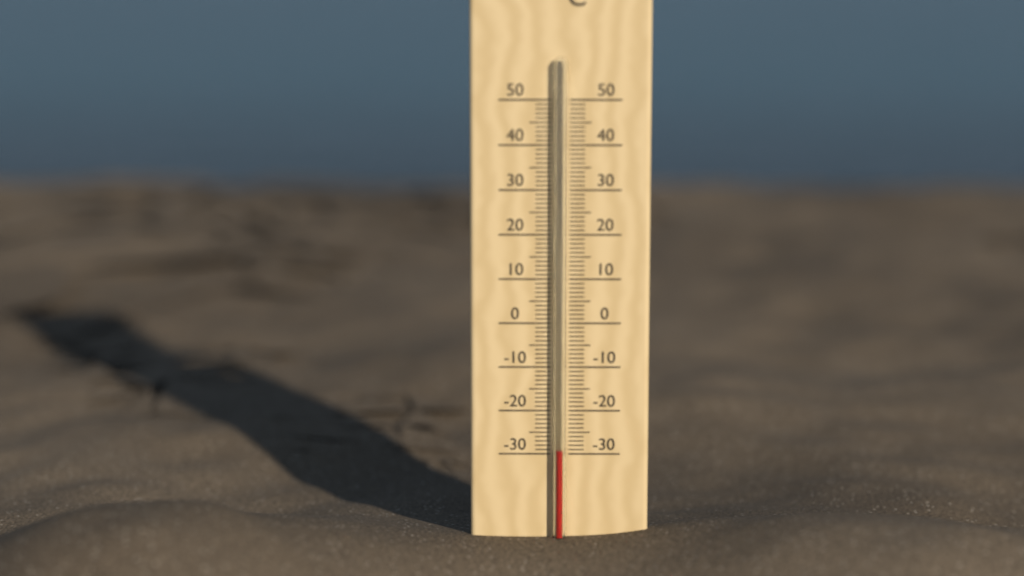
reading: -29 °C
